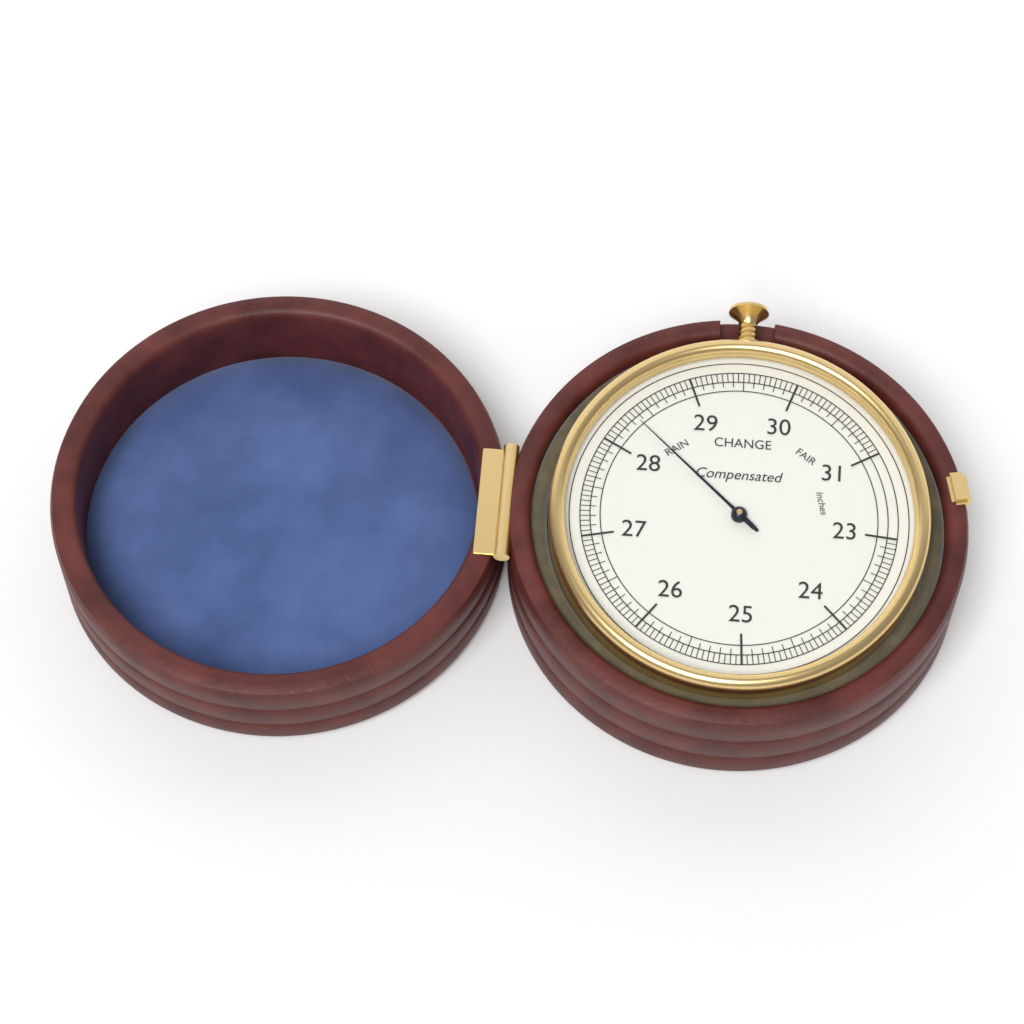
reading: 28.35 inches
